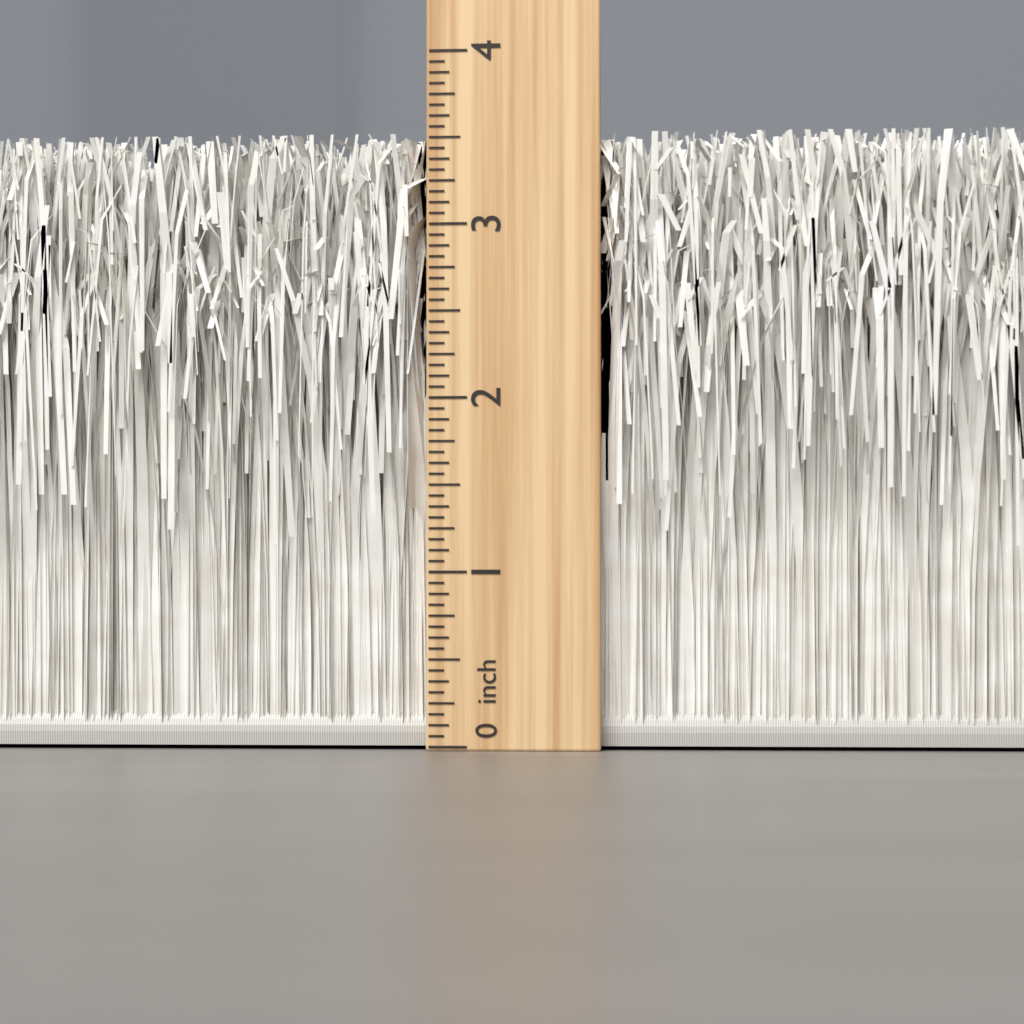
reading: 3.5000 inch
